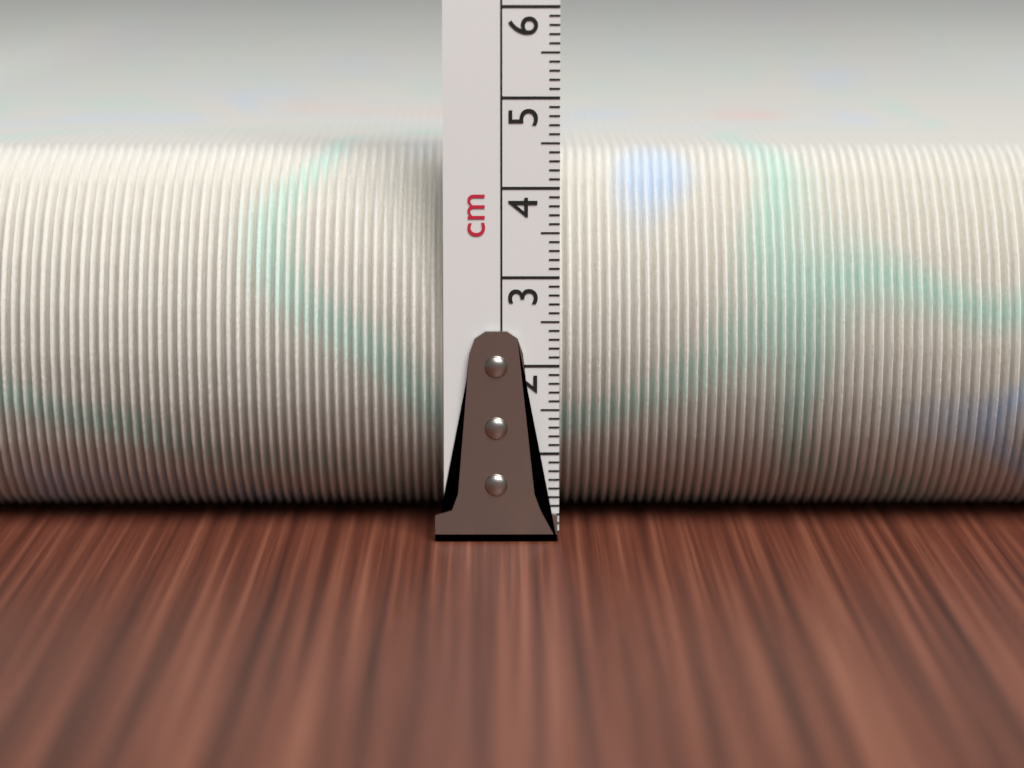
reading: 4.3 cm
